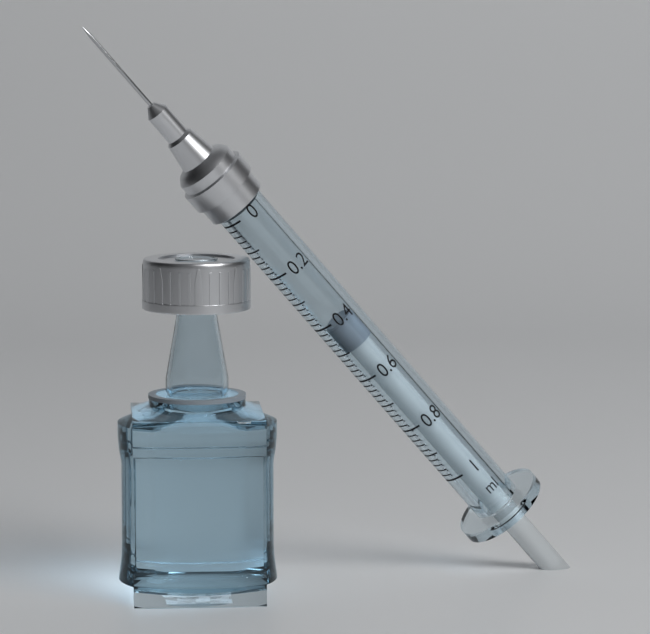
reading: 0.42 ml
